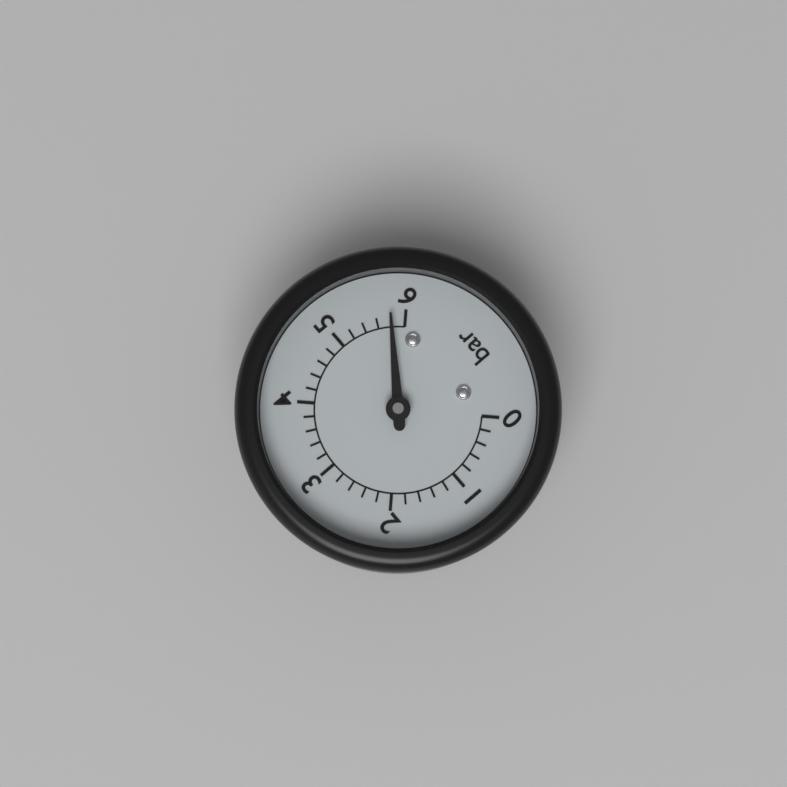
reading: 5.8 bar
